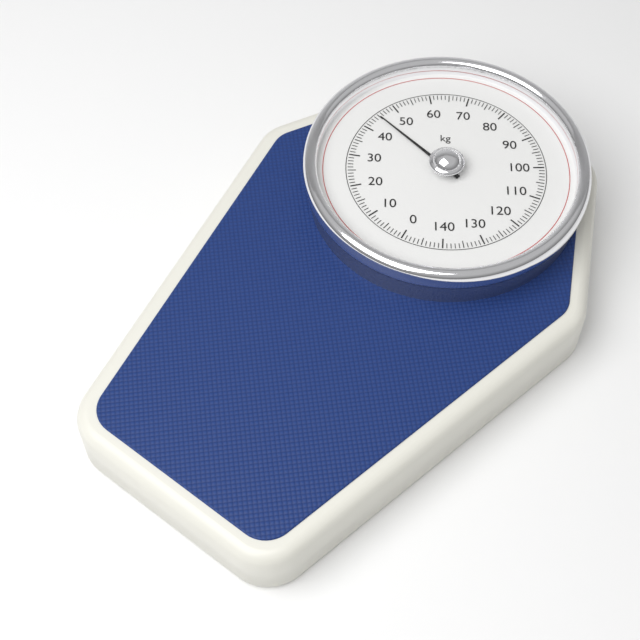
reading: 45 kg
